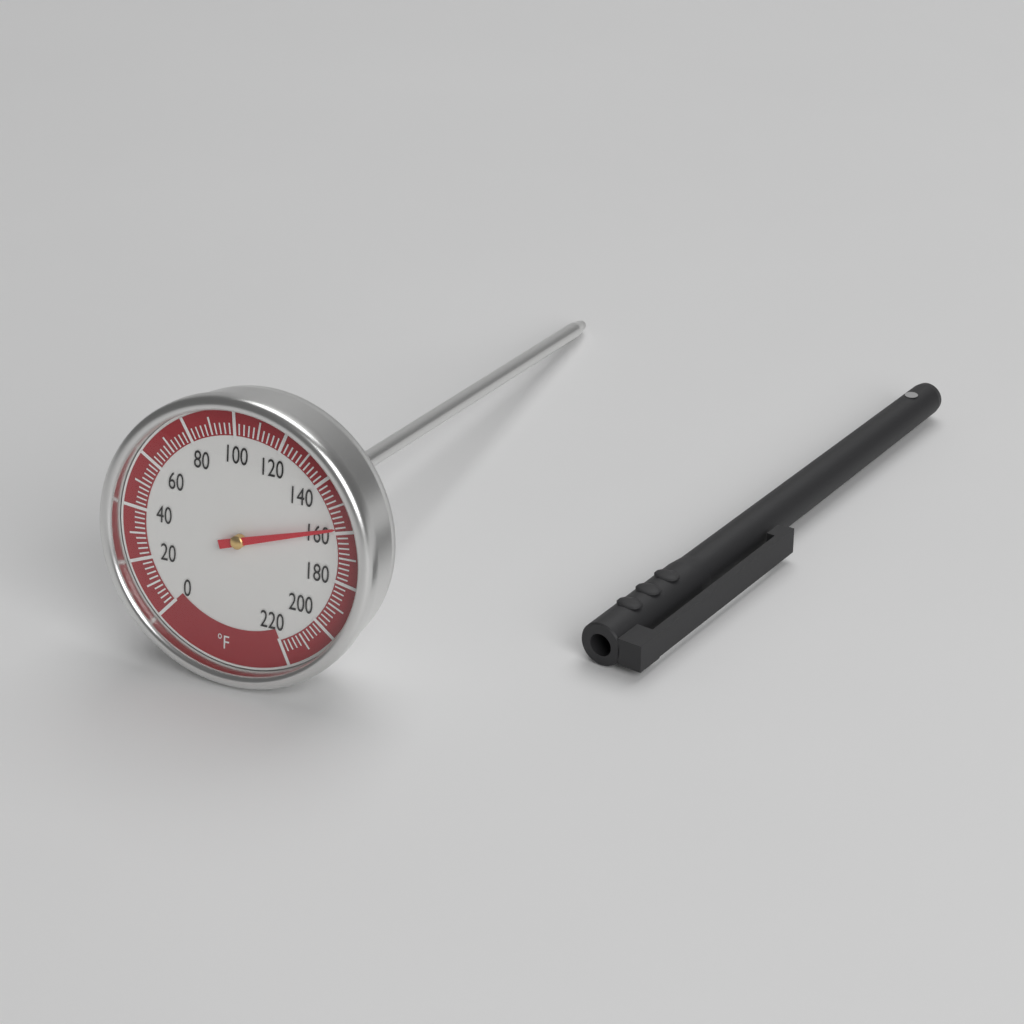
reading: 158 °F
